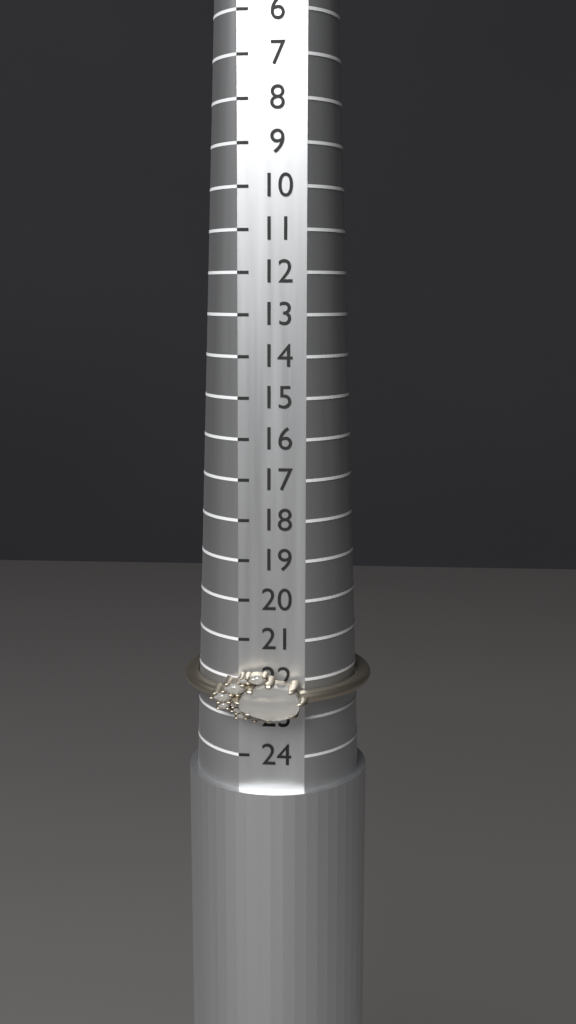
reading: 23 (no unit)
